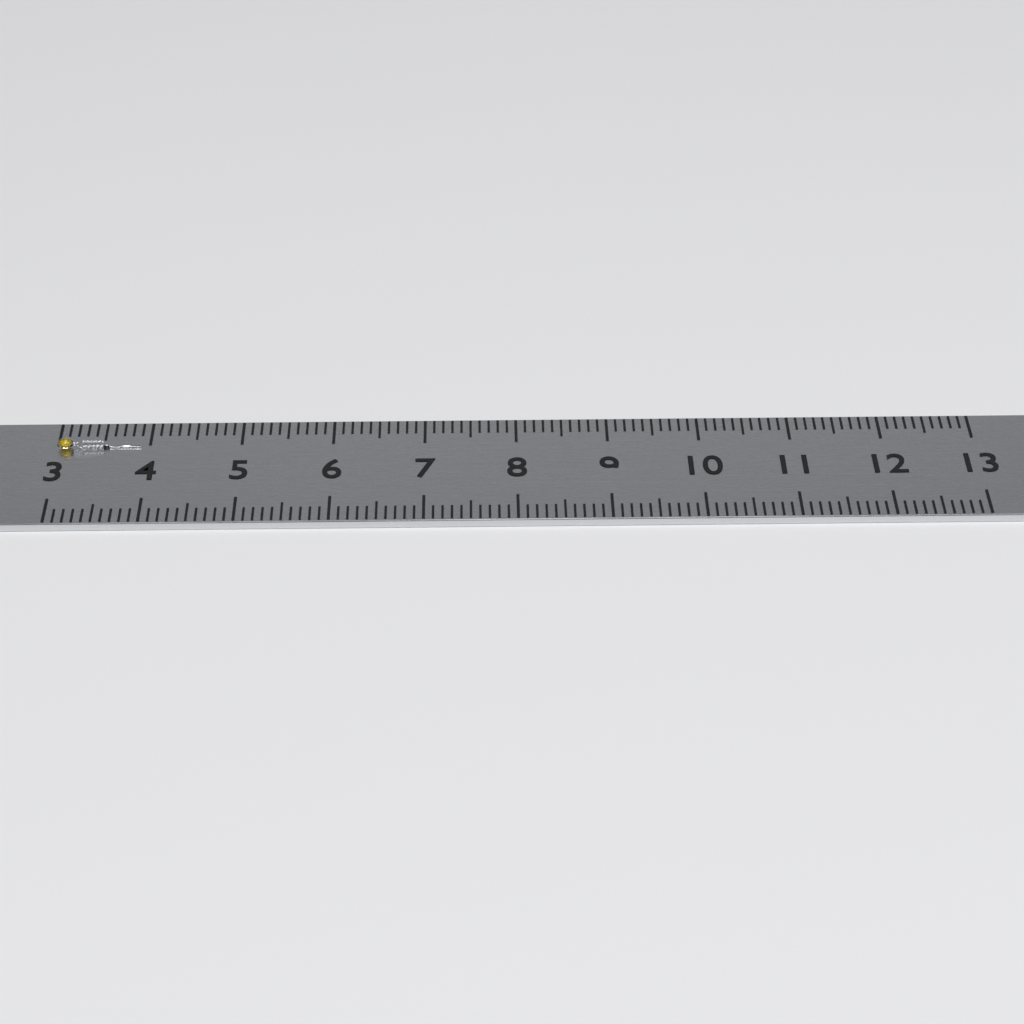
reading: 3.9 (no unit)
